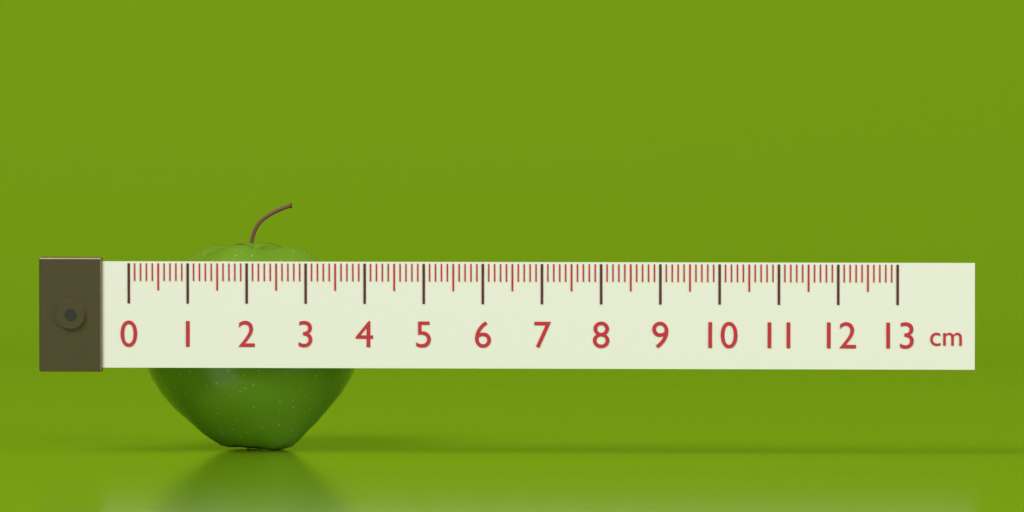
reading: 3.8 cm
